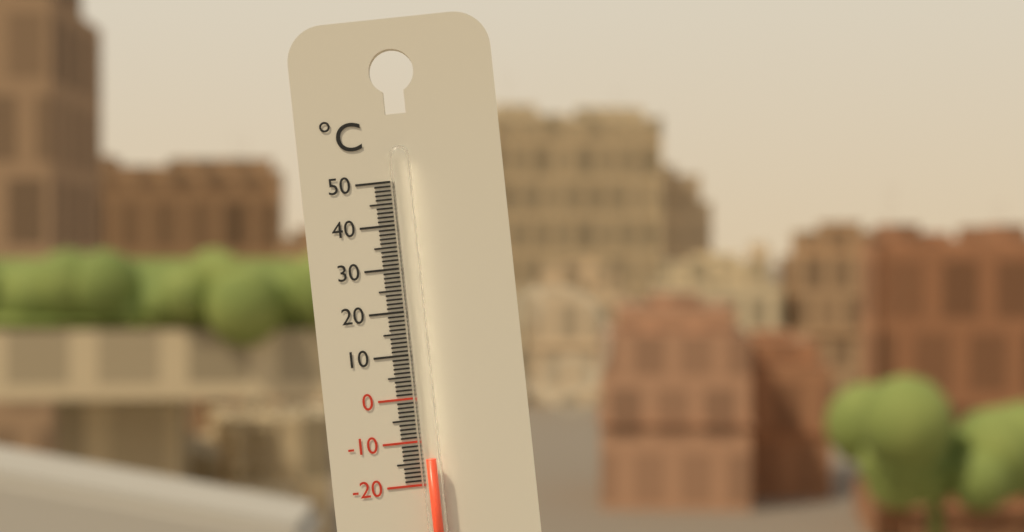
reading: -14 °C
